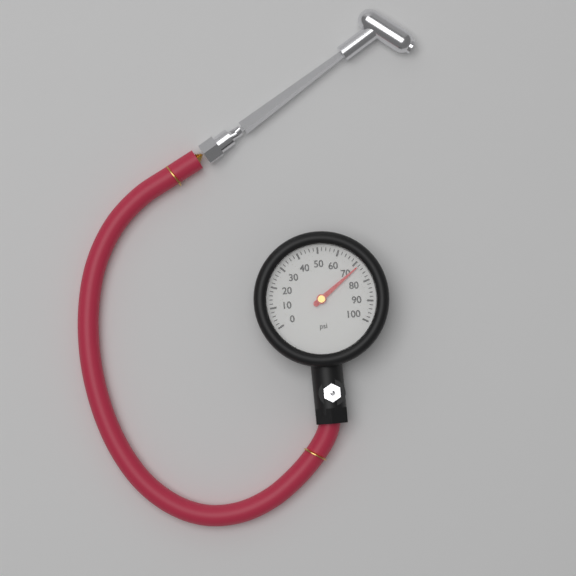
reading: 72 psi
